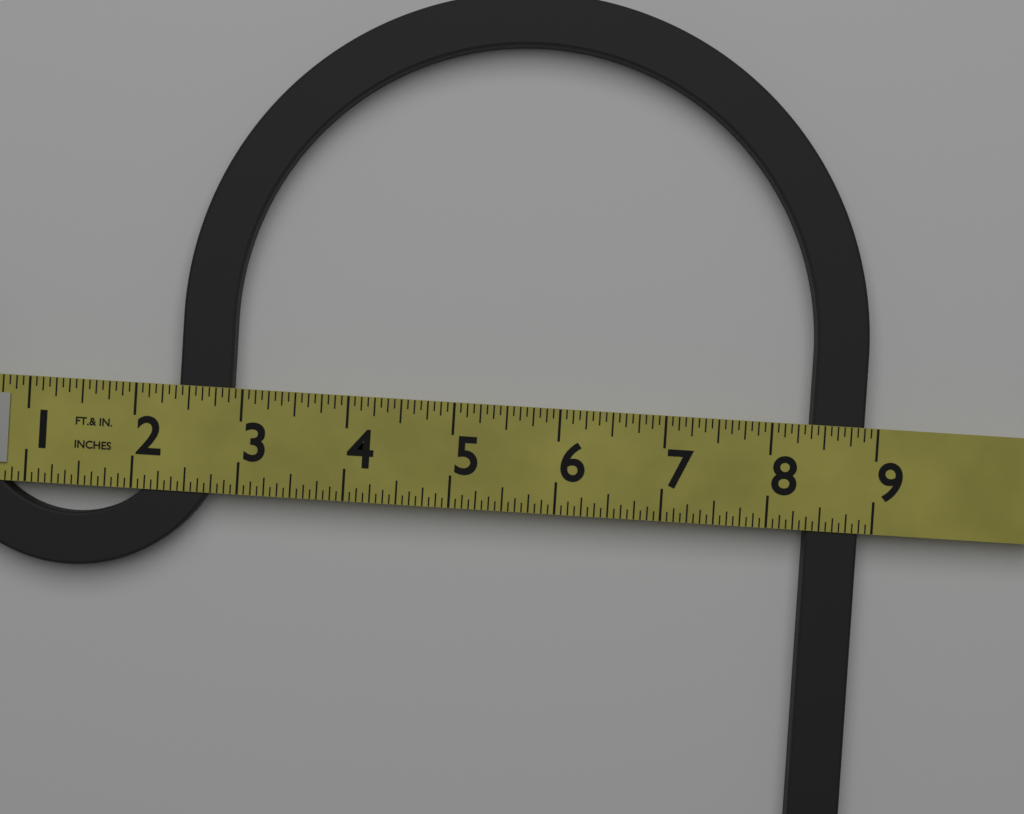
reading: 8.8750 in
